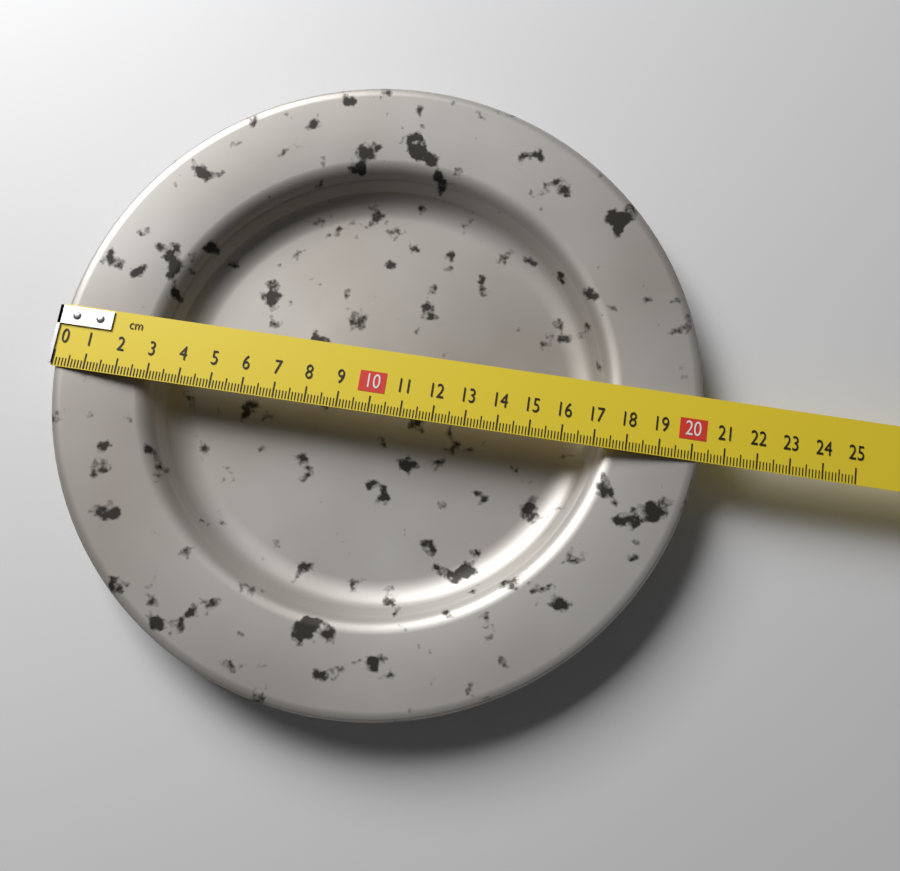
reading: 20.3 cm
